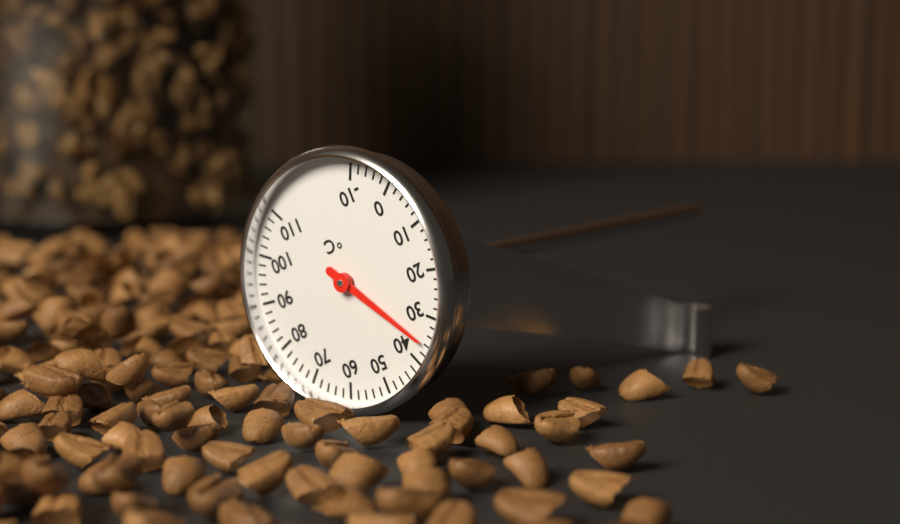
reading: 36 °C
